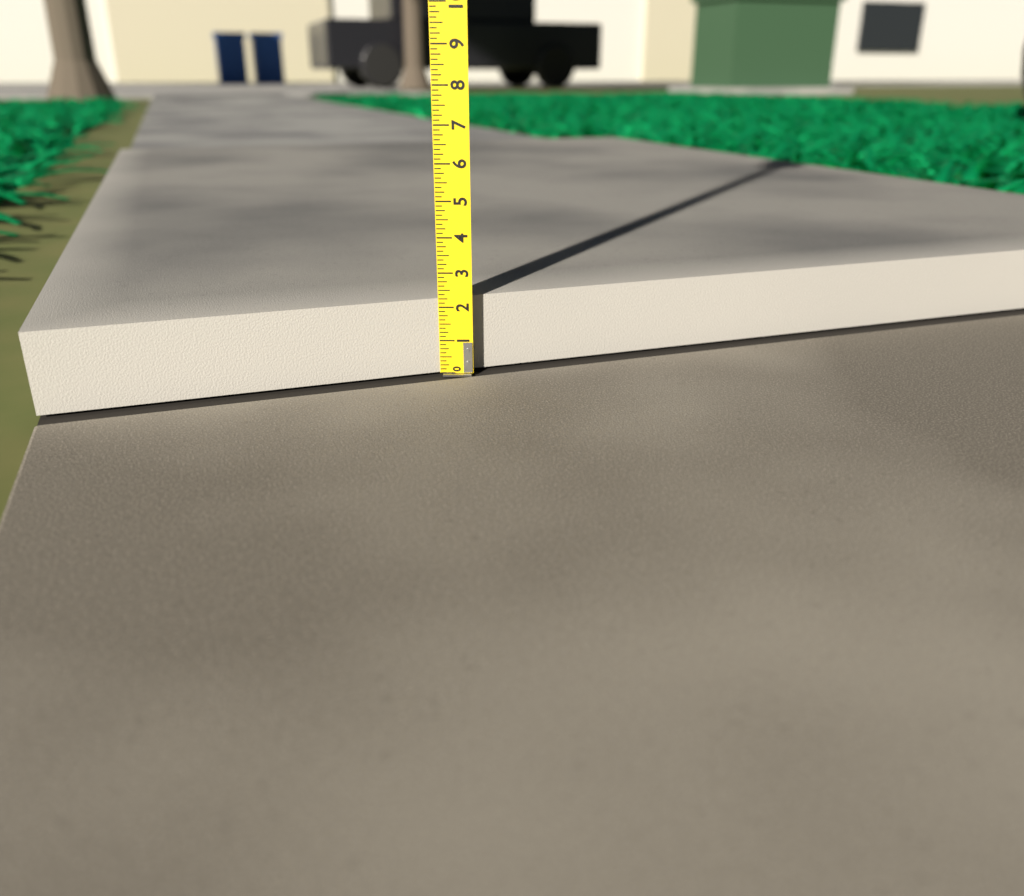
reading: 2.250 (no unit)
